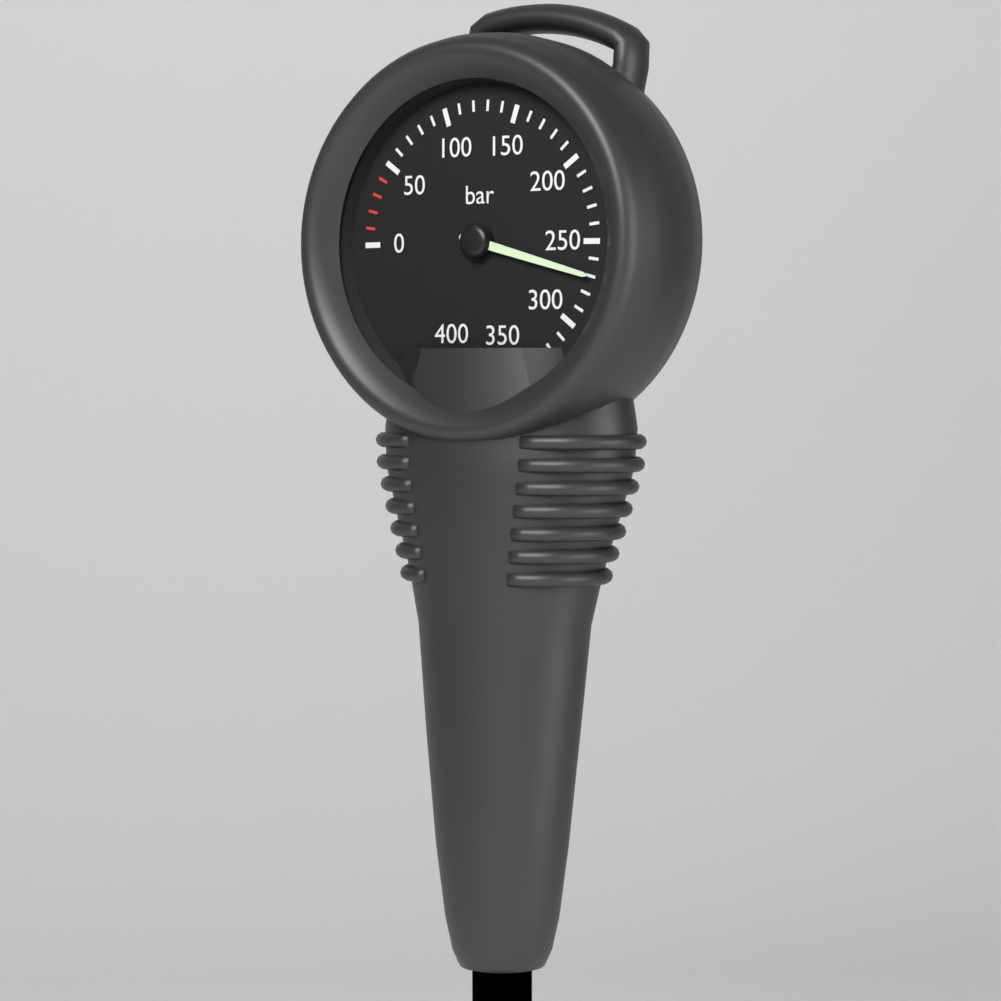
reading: 270 bar
